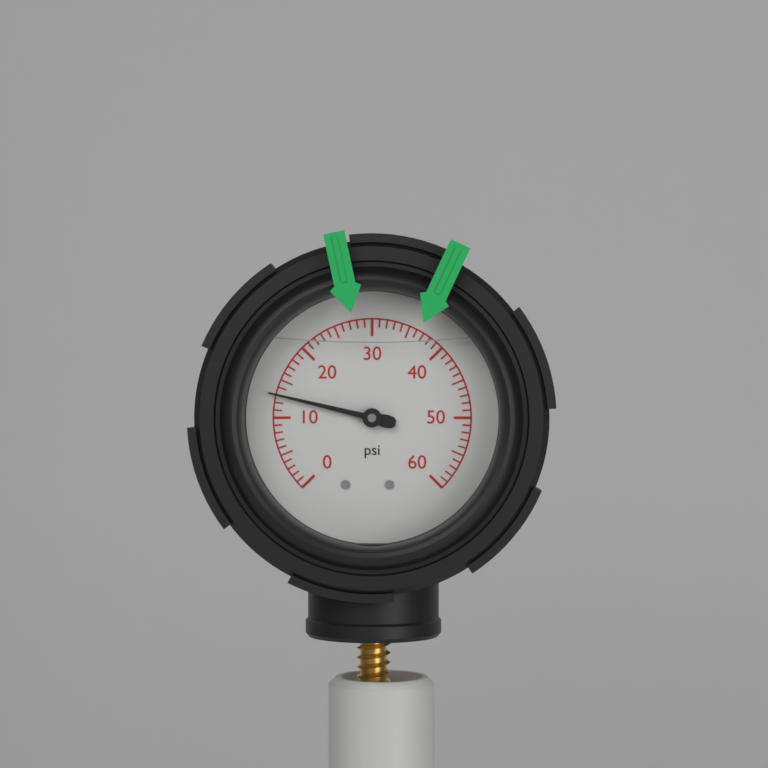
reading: 13 psi
